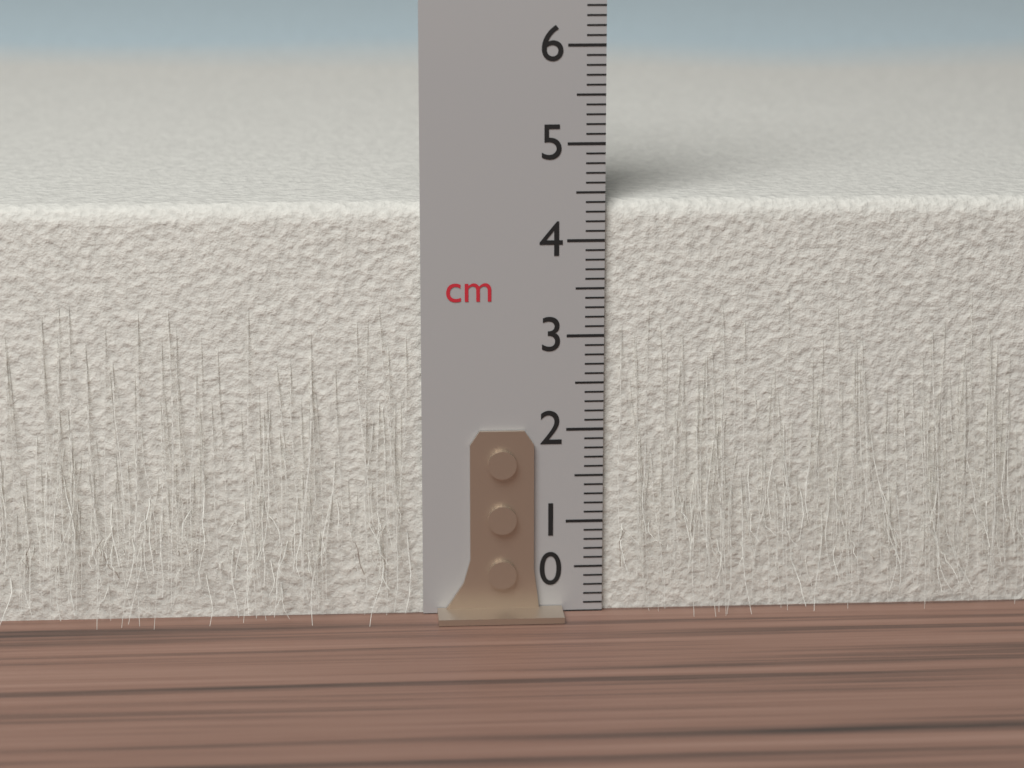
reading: 4.4 cm
